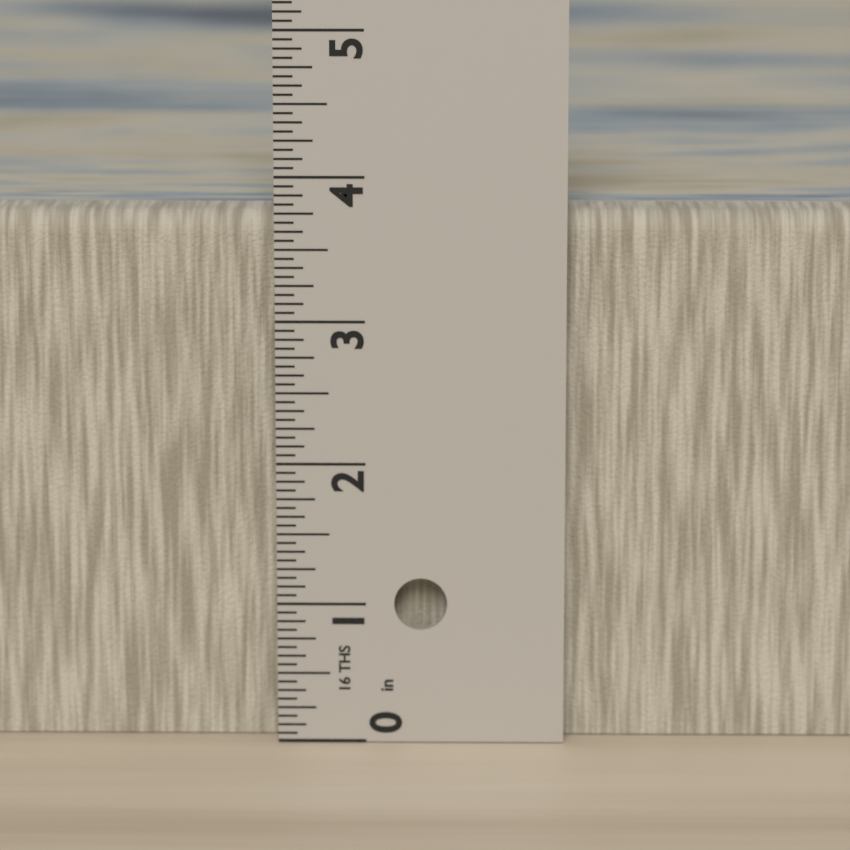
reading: 3.7500 in
